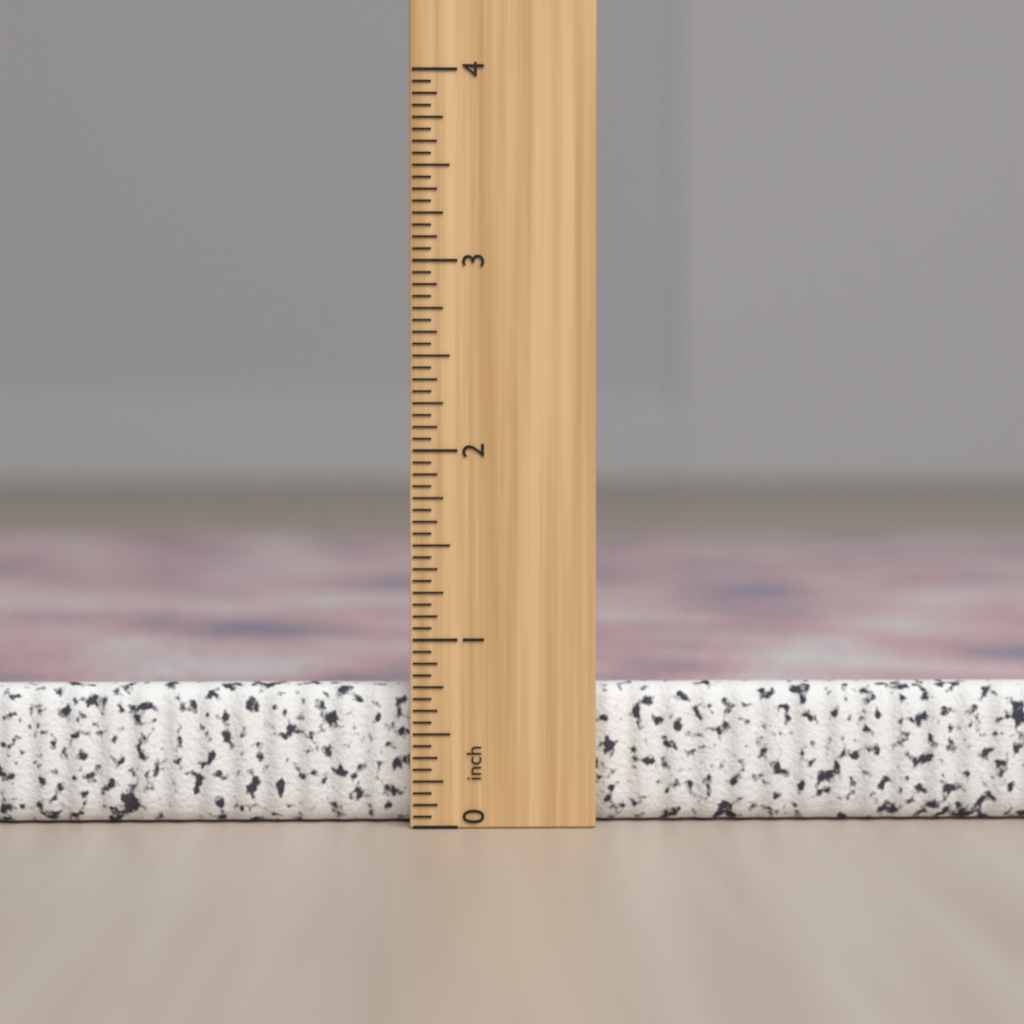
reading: 0.7500 inch
